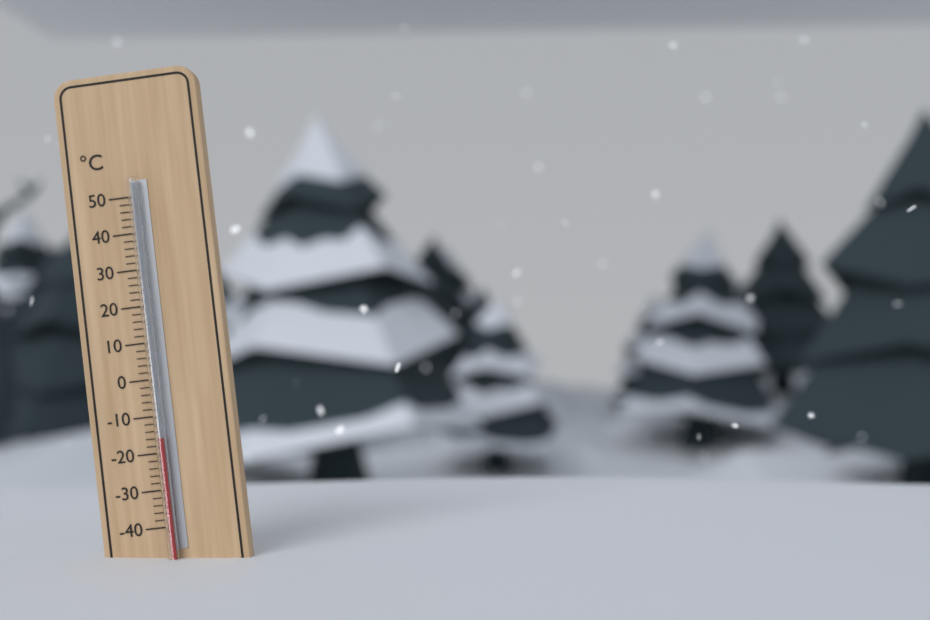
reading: -16 °C
